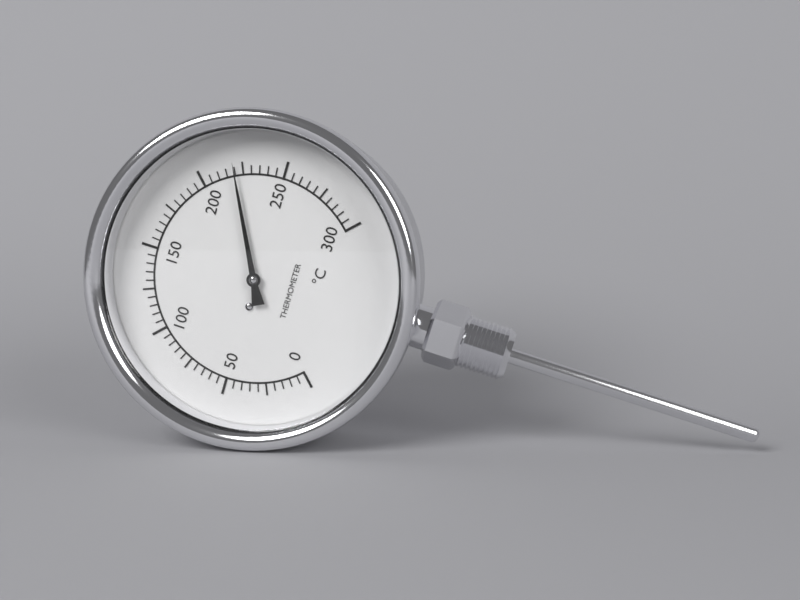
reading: 220 °C
